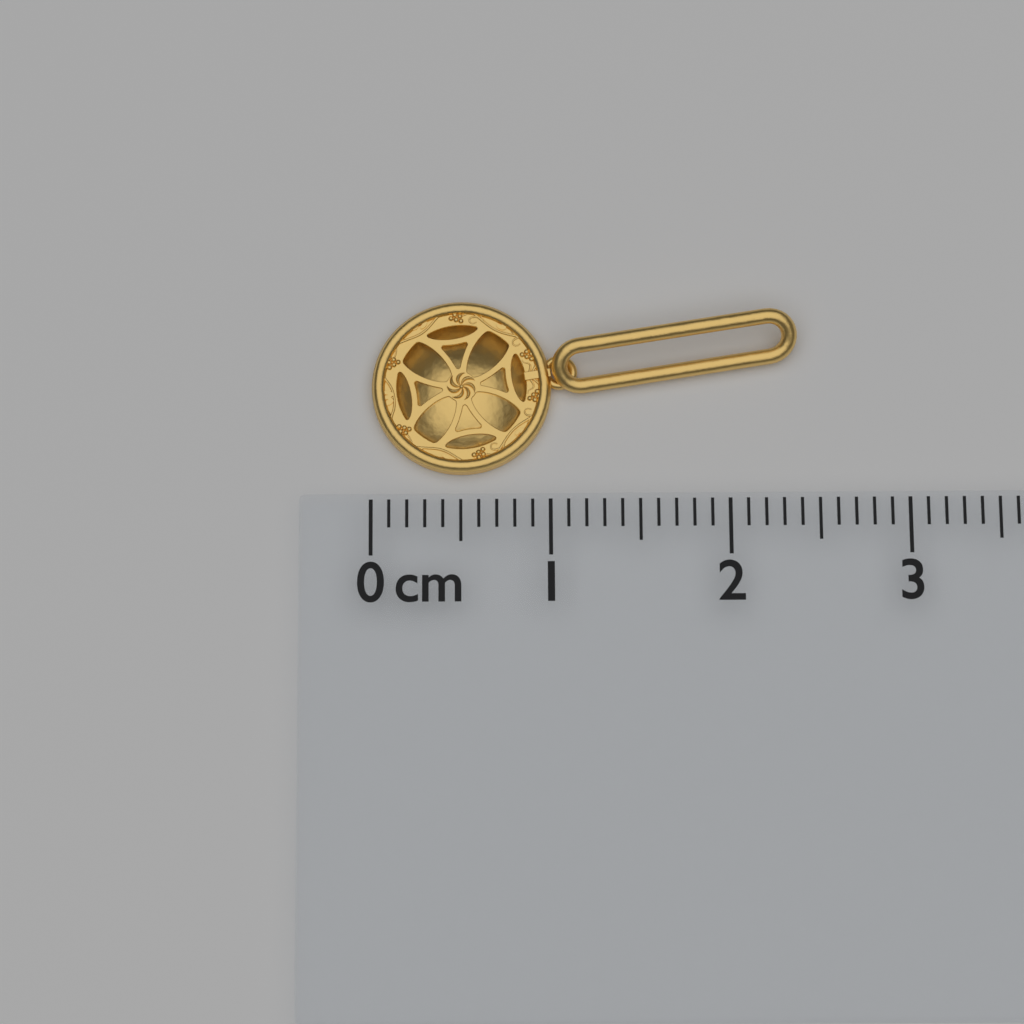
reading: 2.4 cm
